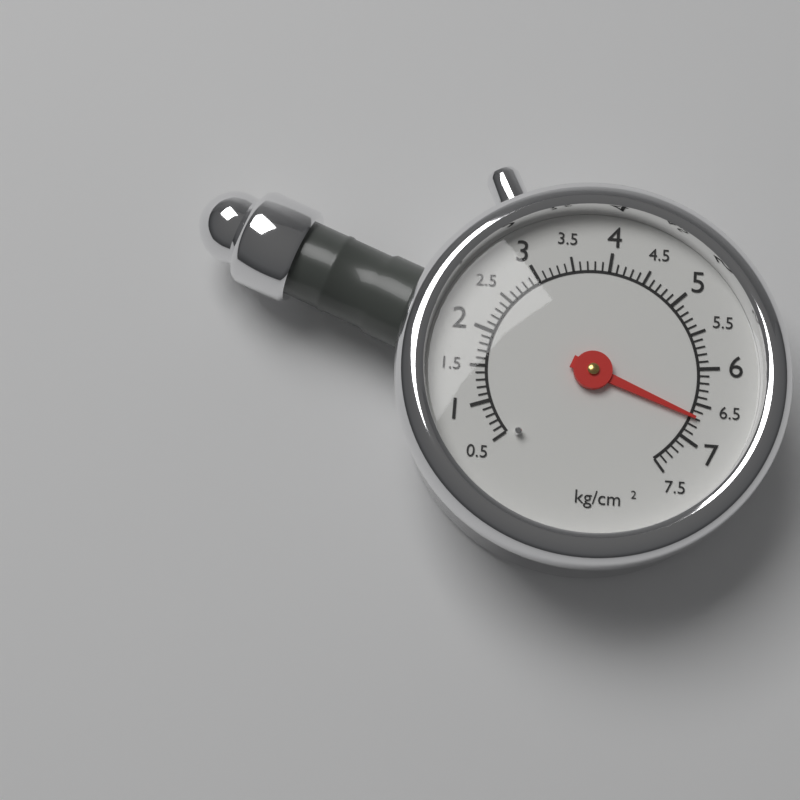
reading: 6.7 kg/cm²
